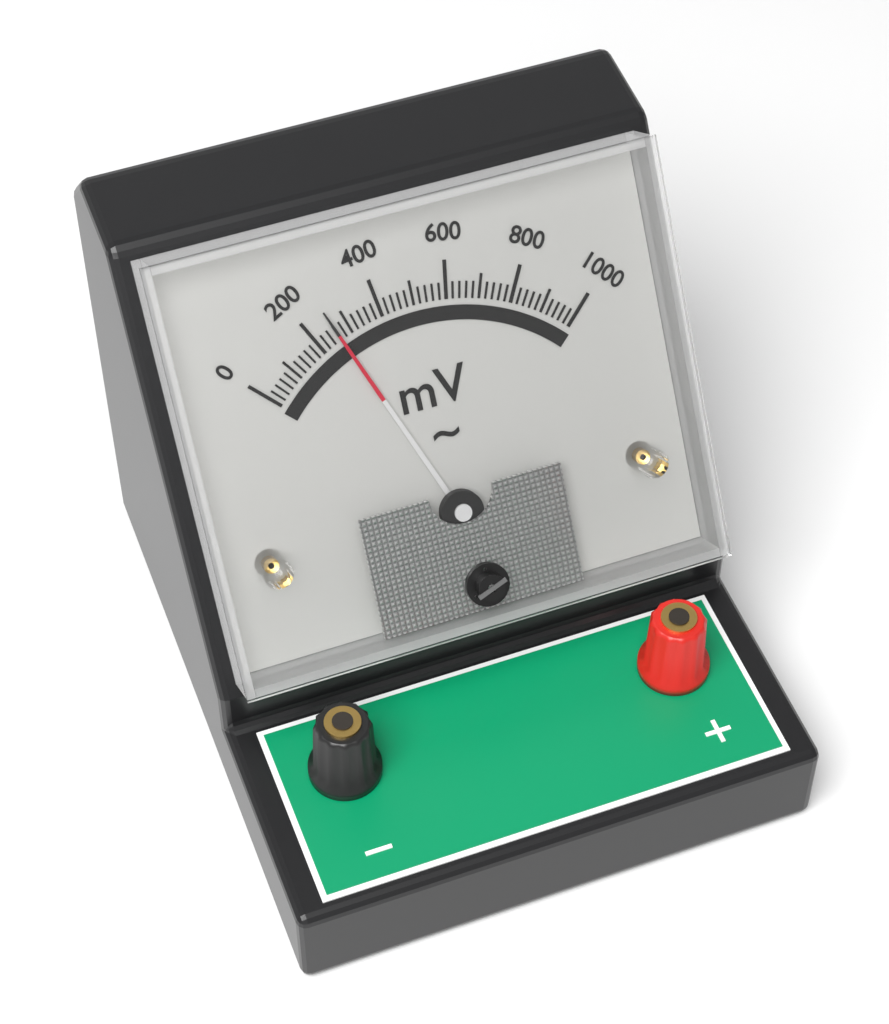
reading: 260 mV
